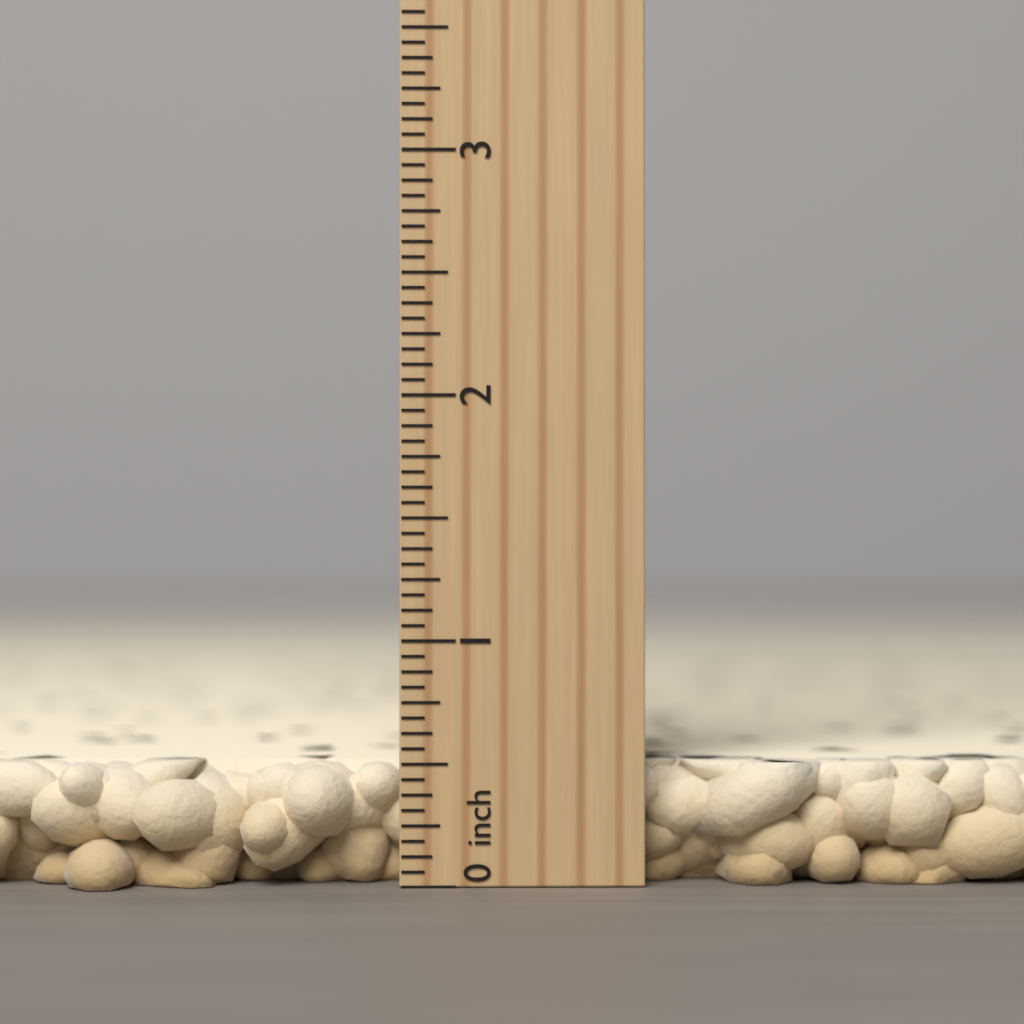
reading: 0.5000 inch
